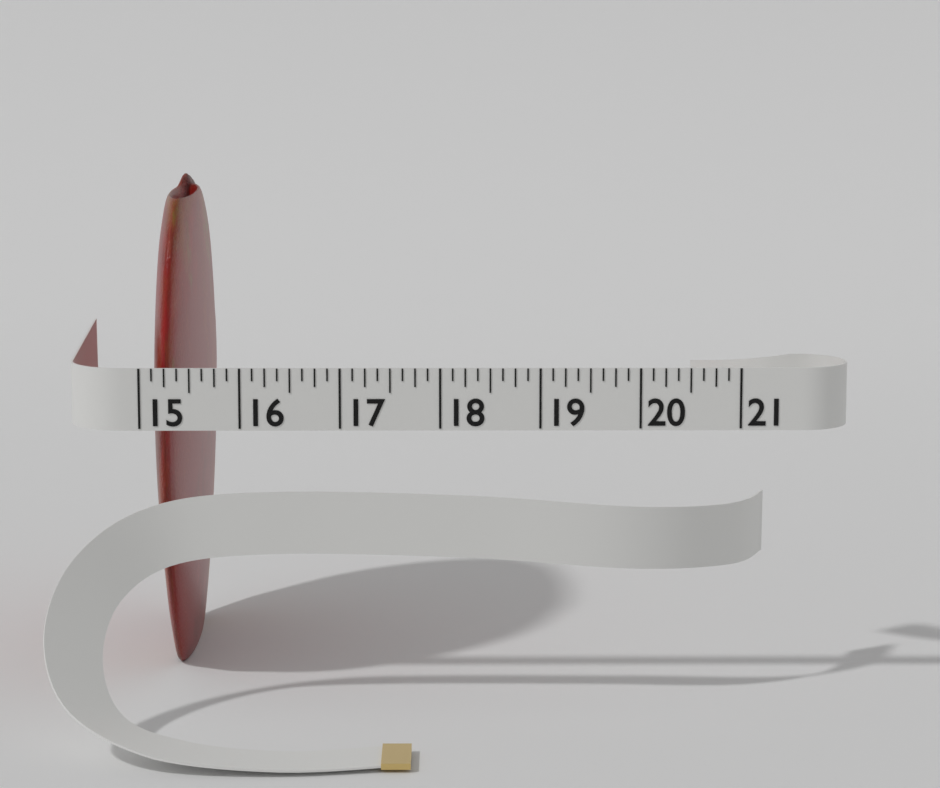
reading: 15.500 (no unit)
